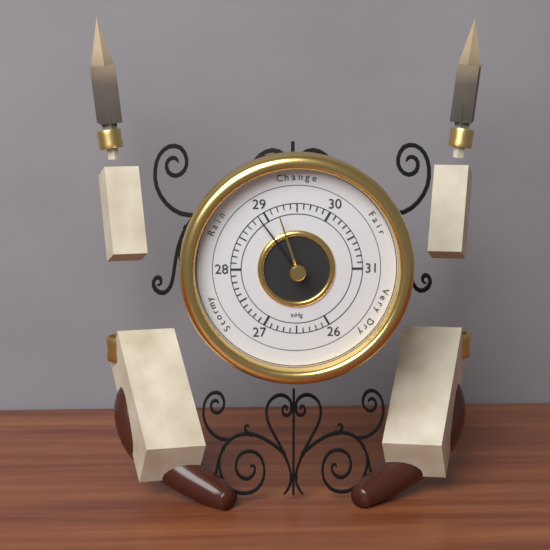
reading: 28.9 inHg
